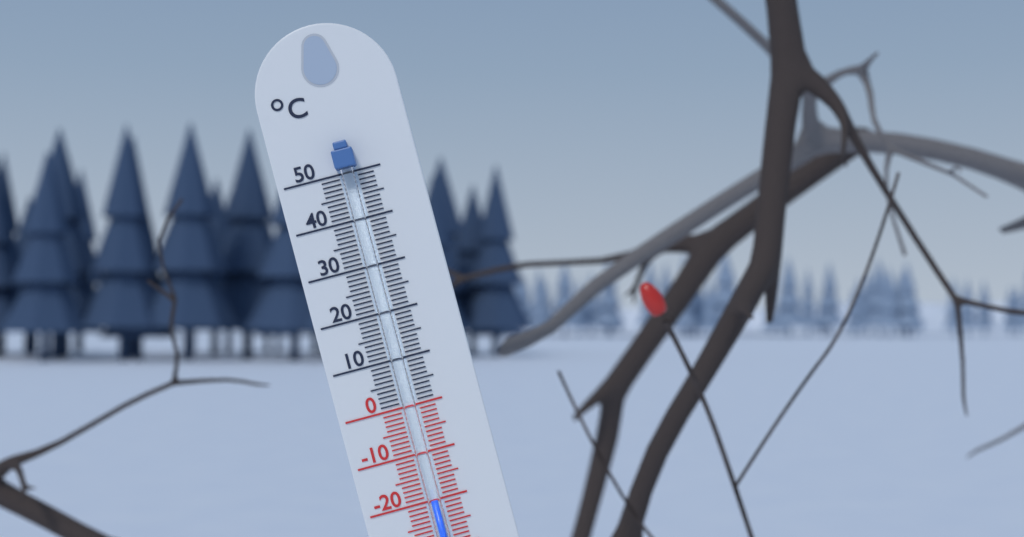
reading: -20 °C
